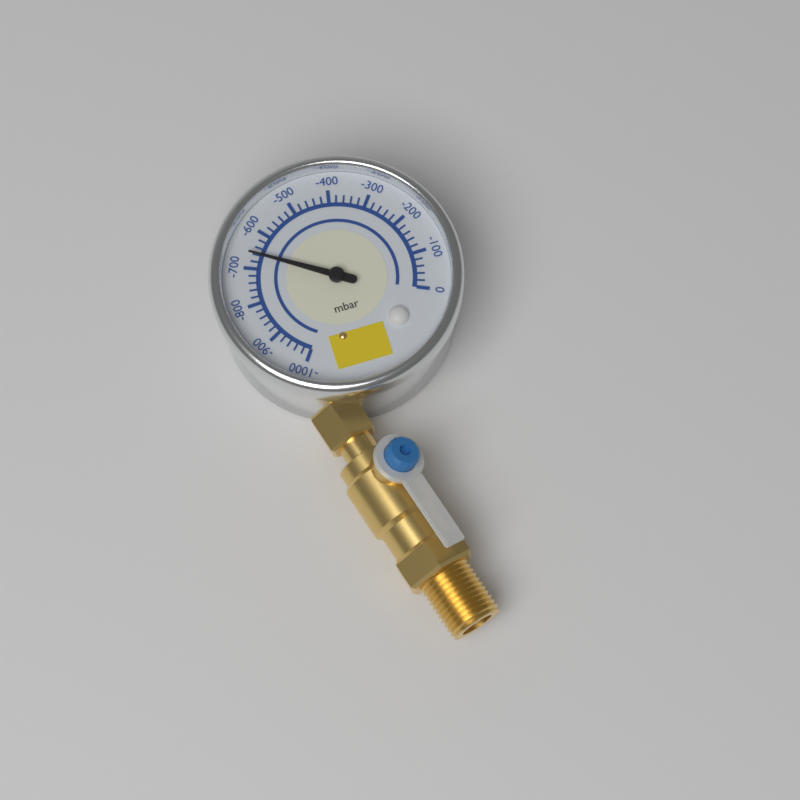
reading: -660 mbar
